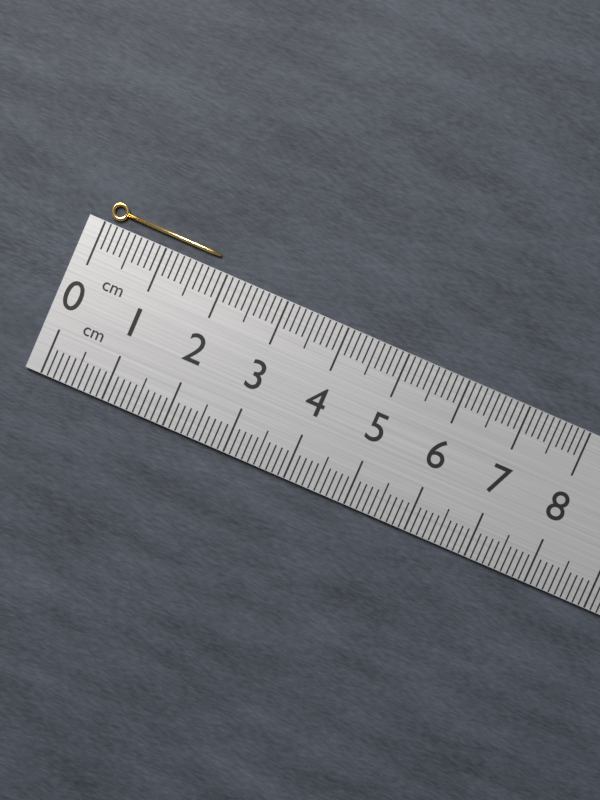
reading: 1.8 cm
